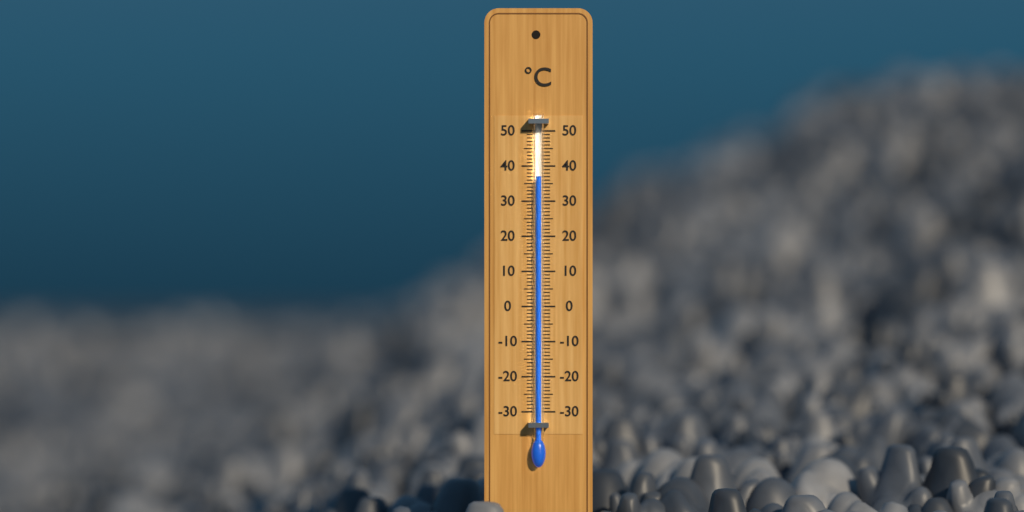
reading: 37 °C
